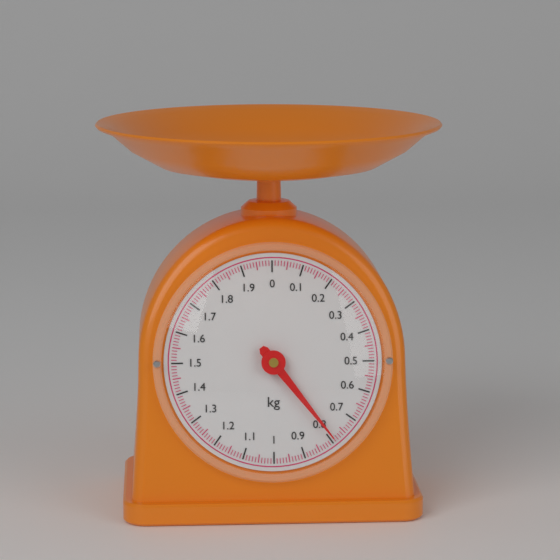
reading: 0.79 kg
